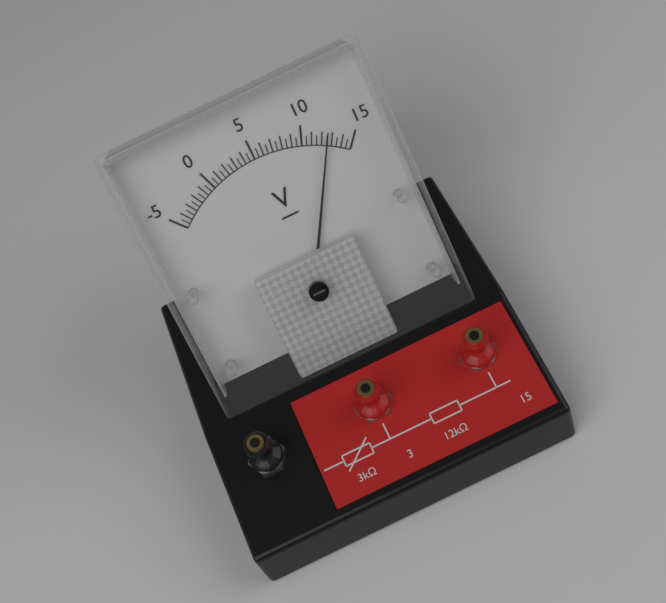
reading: 12.5 V
